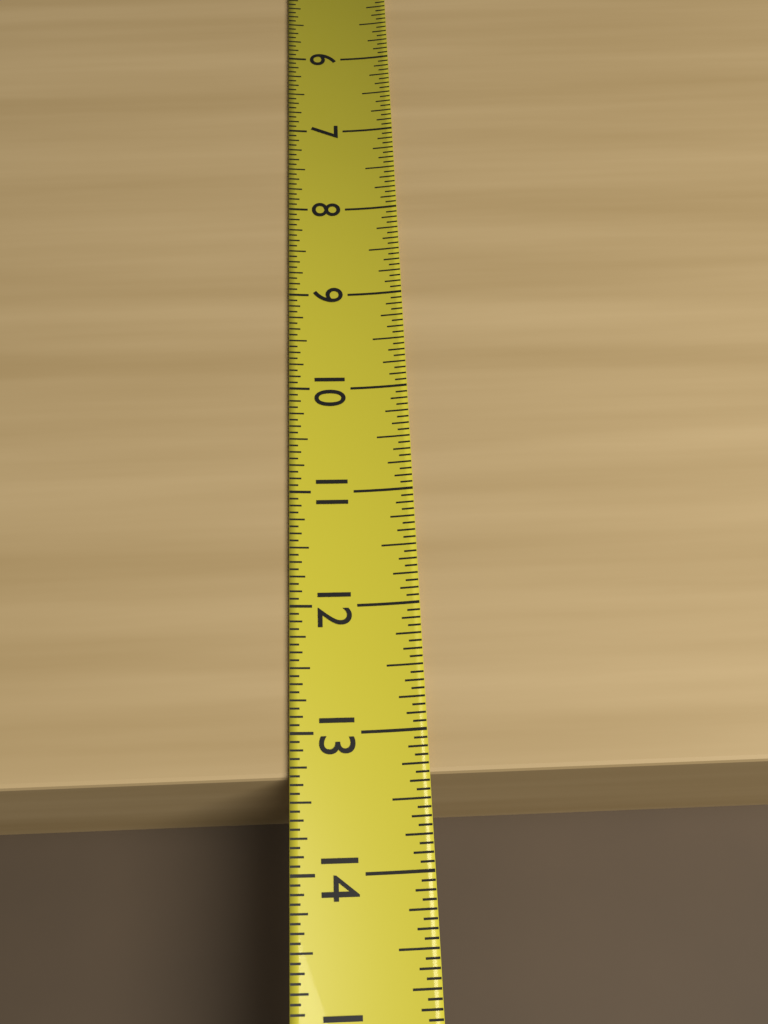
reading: 13.3125 (no unit)
